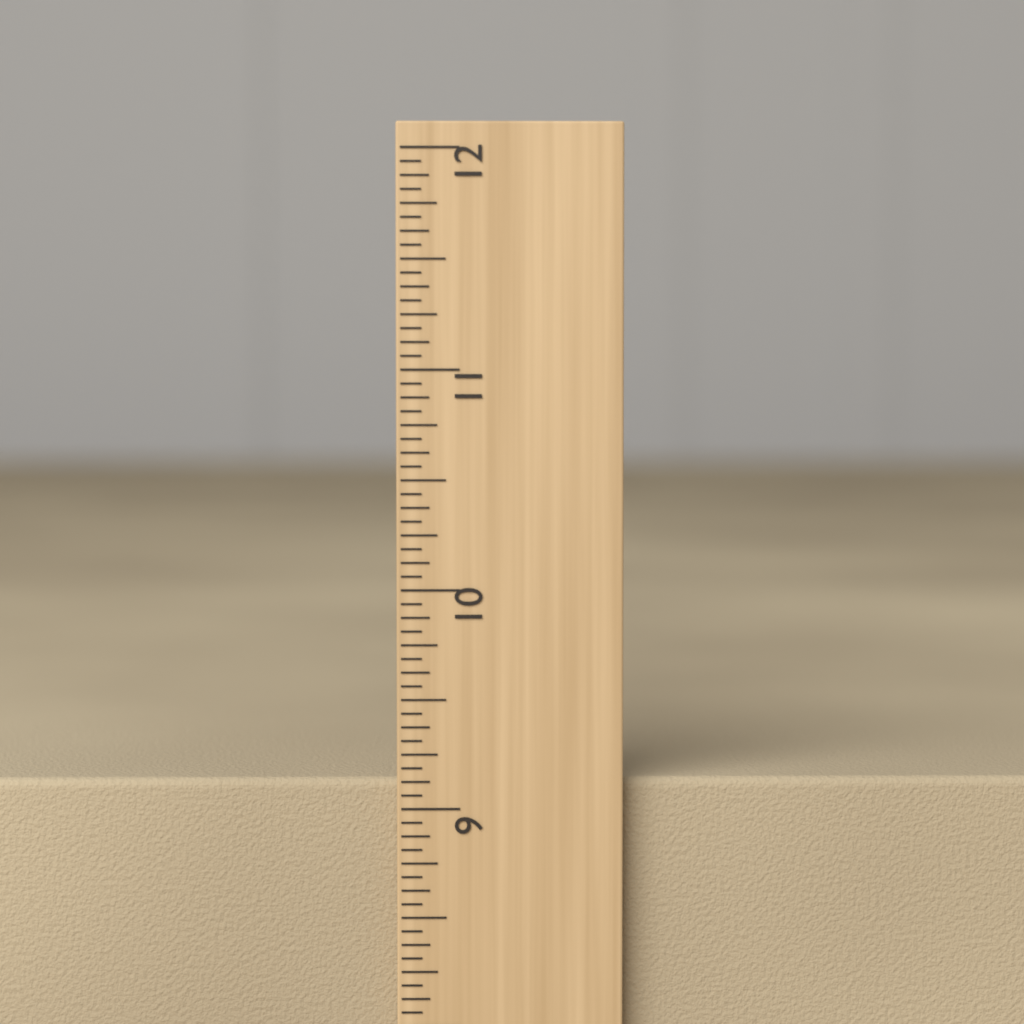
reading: 9.1250 inch
